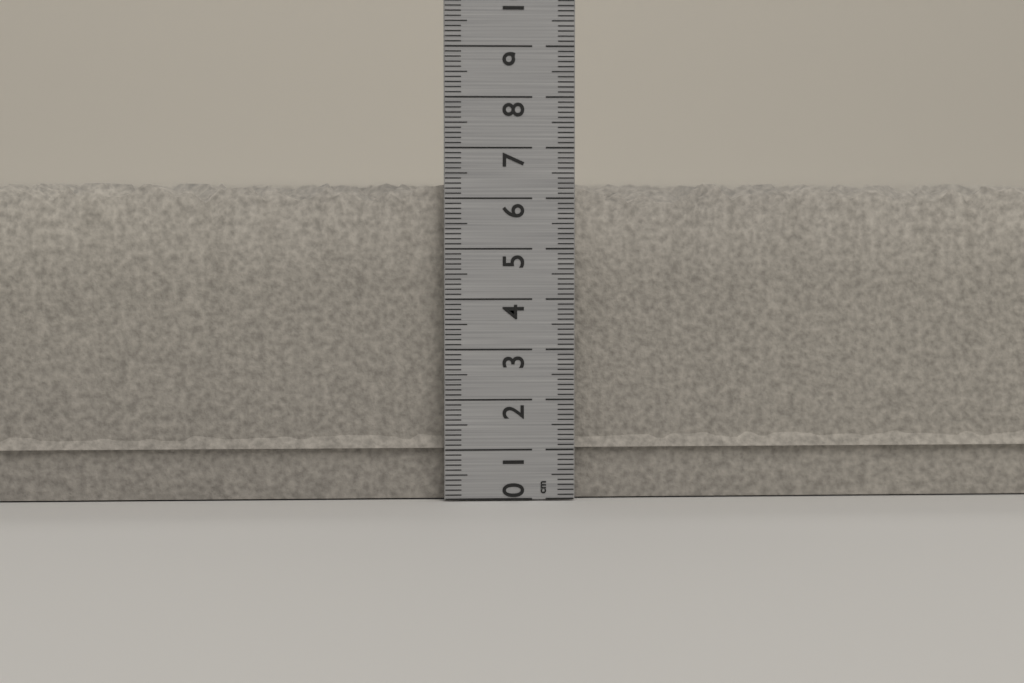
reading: 6.4 cm
